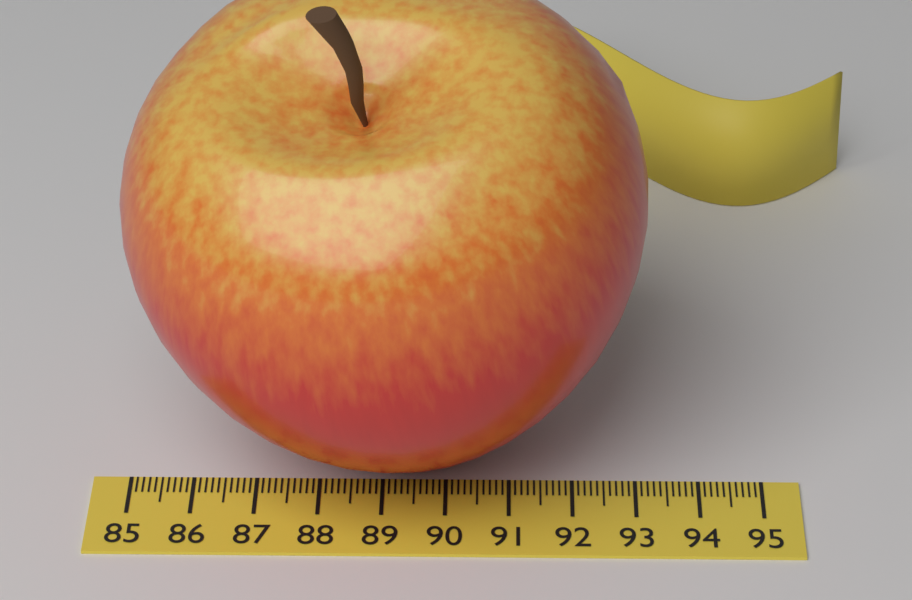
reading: 93.1 (no unit)
